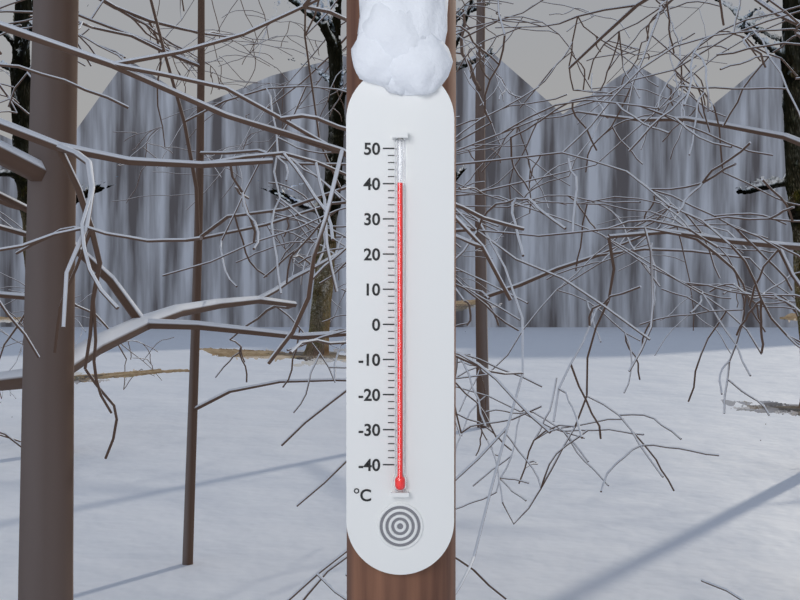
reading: 40 °C
